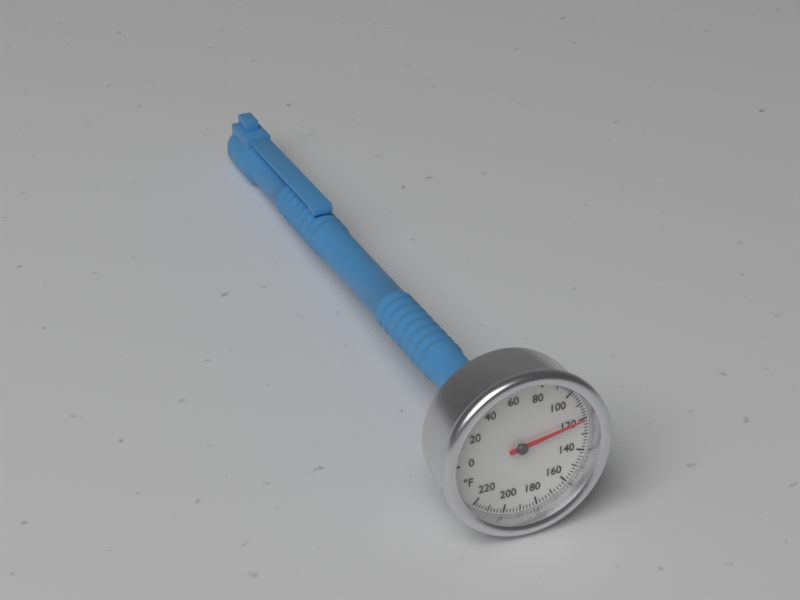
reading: 120 °F
